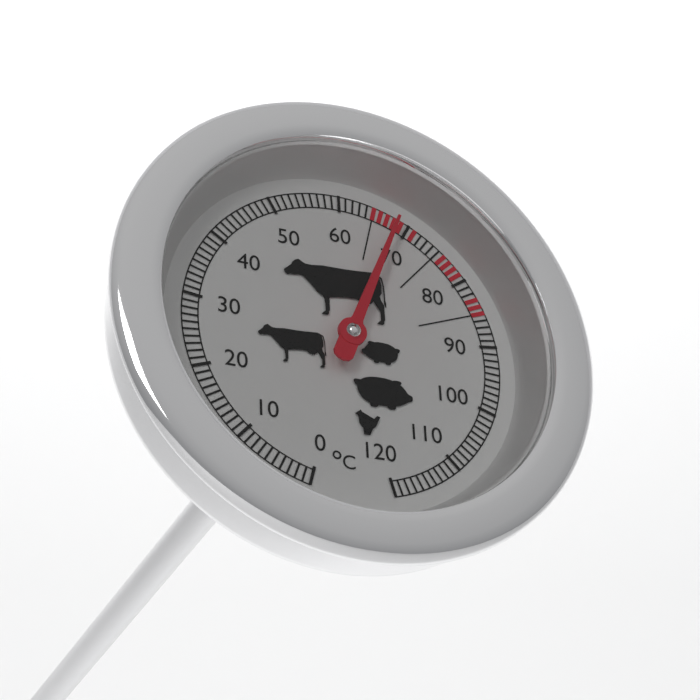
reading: 68 °C
